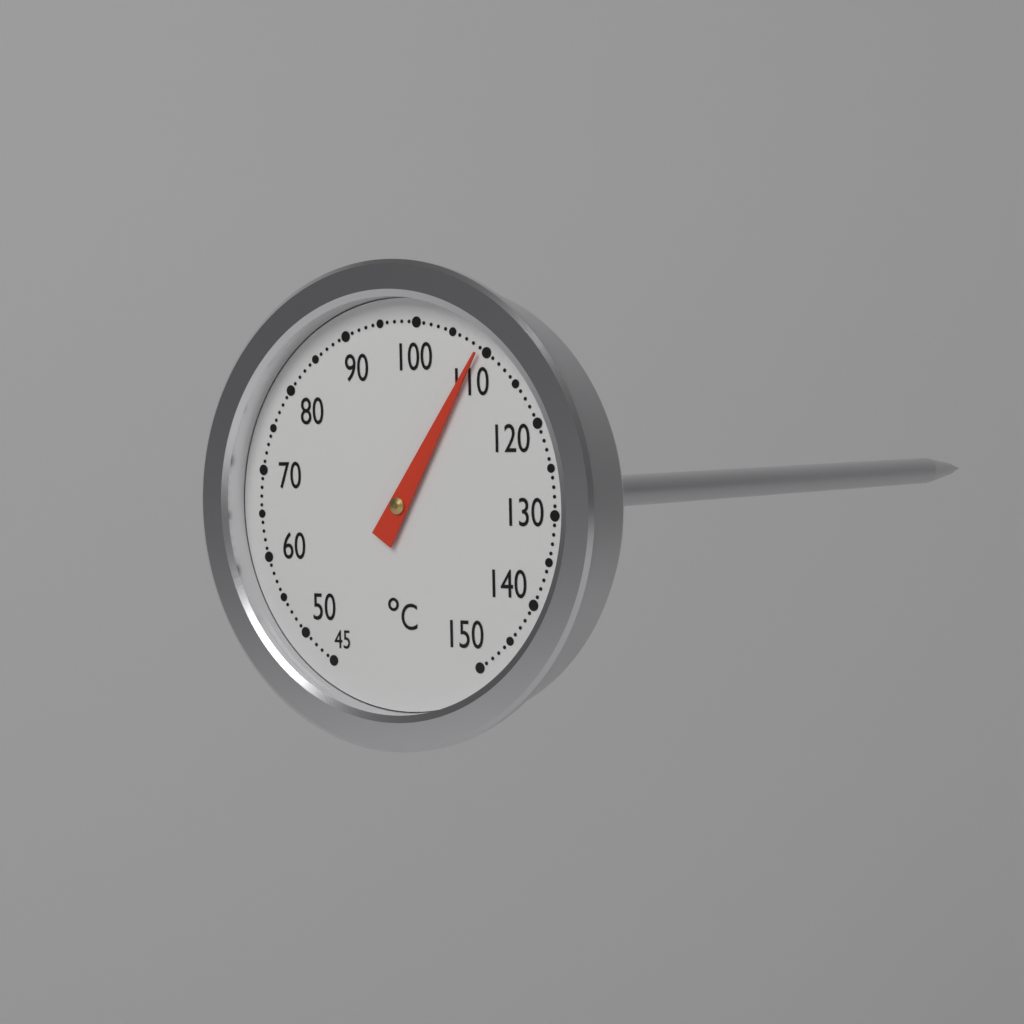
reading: 109 °C
